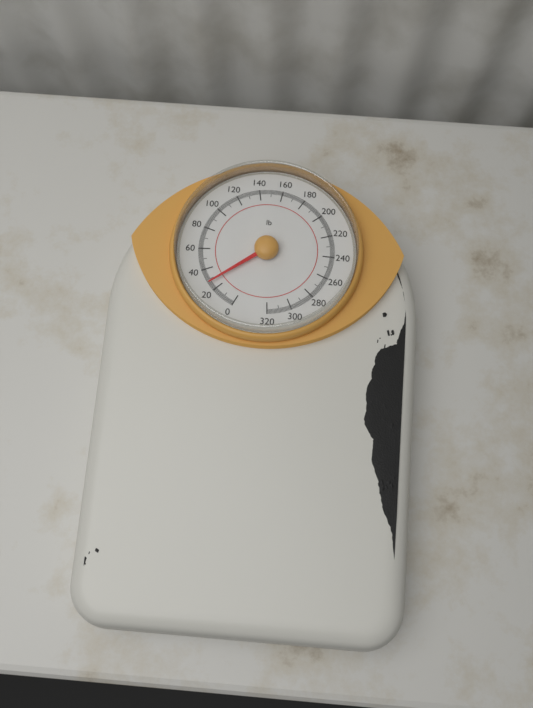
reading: 27 lb
